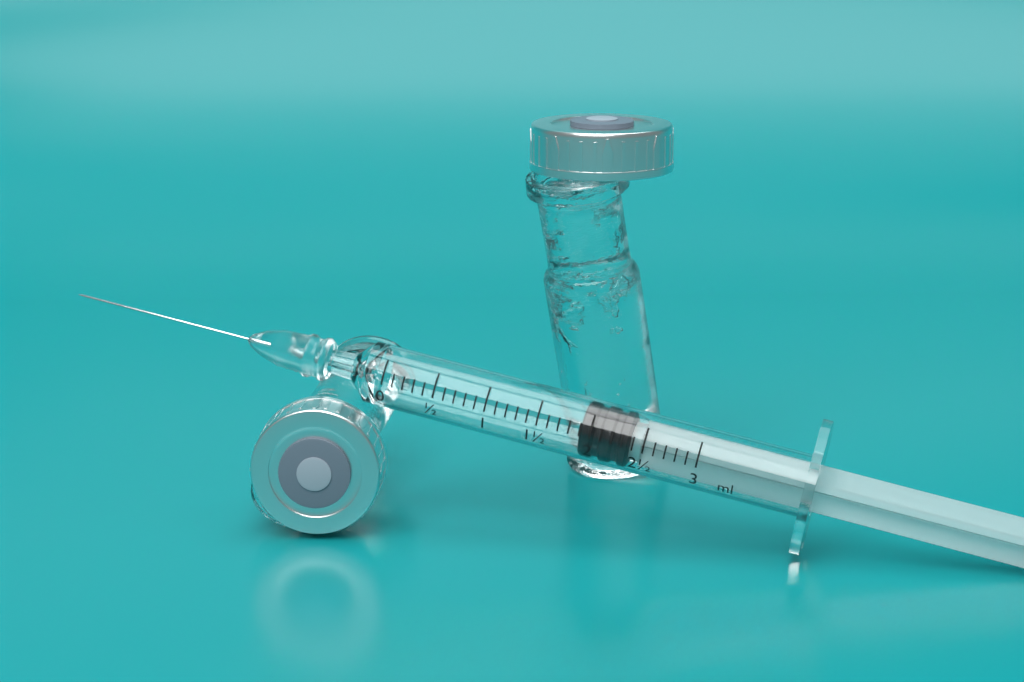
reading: 1.9 ml
